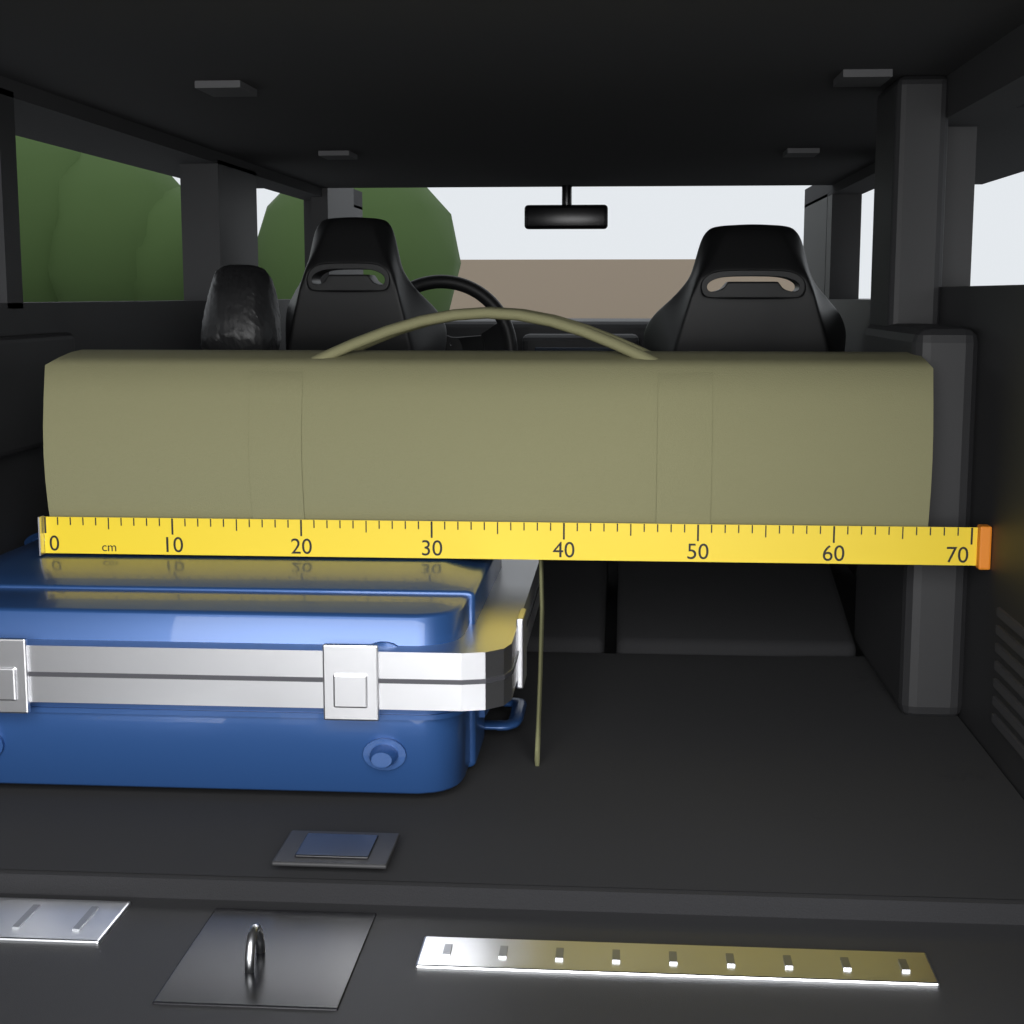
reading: 67 cm
